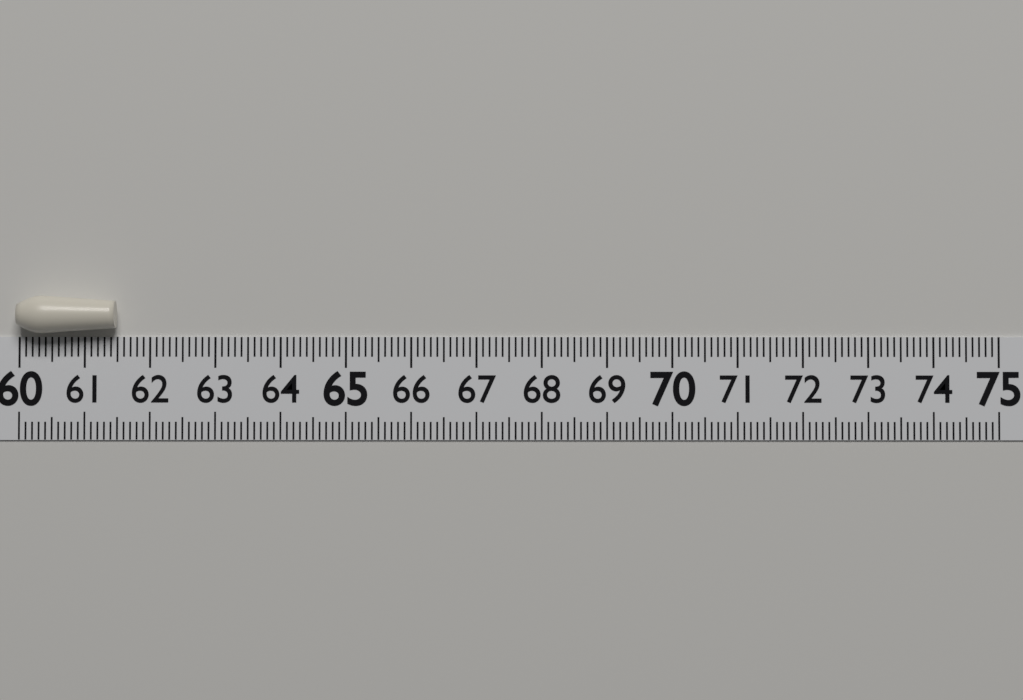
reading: 61.5 (no unit)
